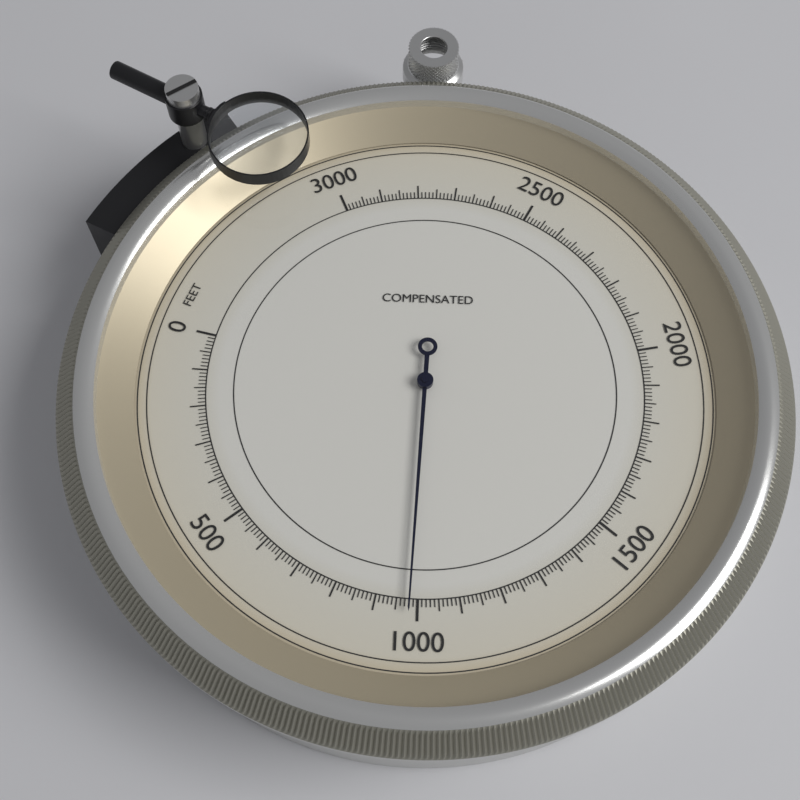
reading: 980 feet
